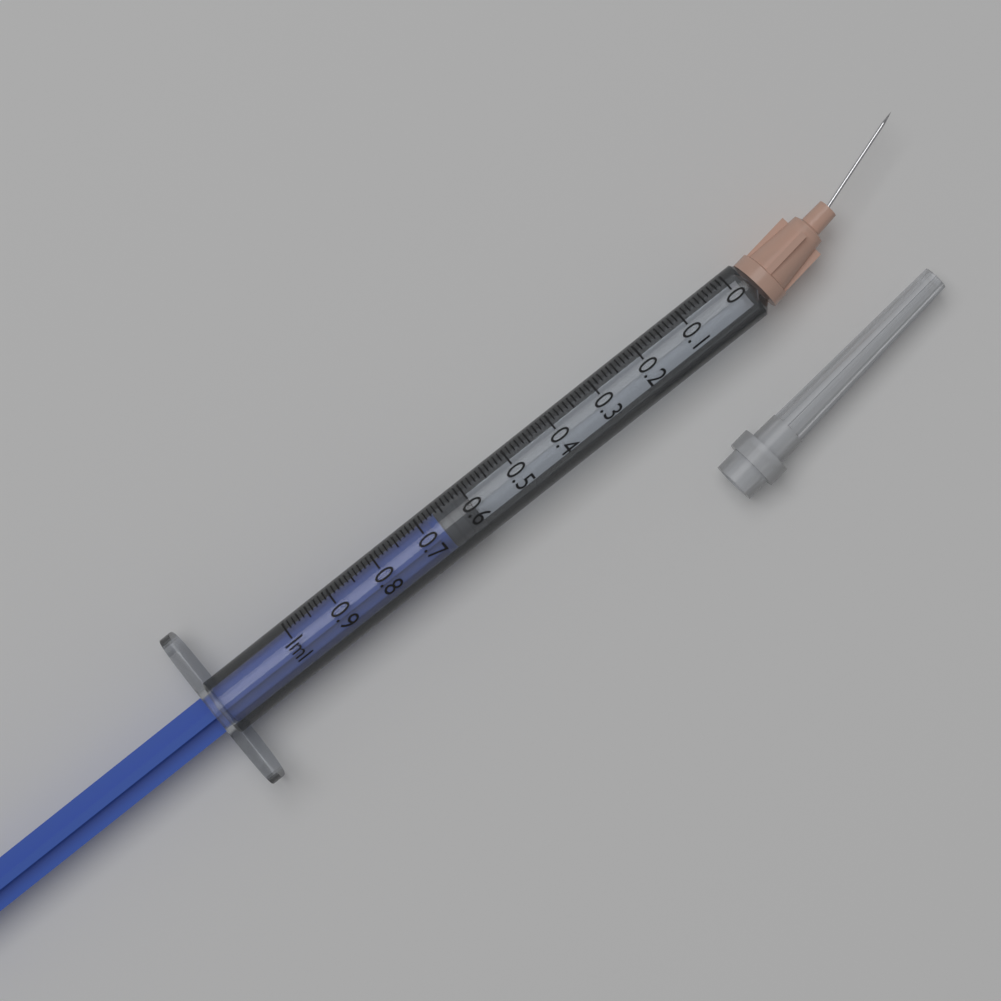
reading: 0.60 ml
